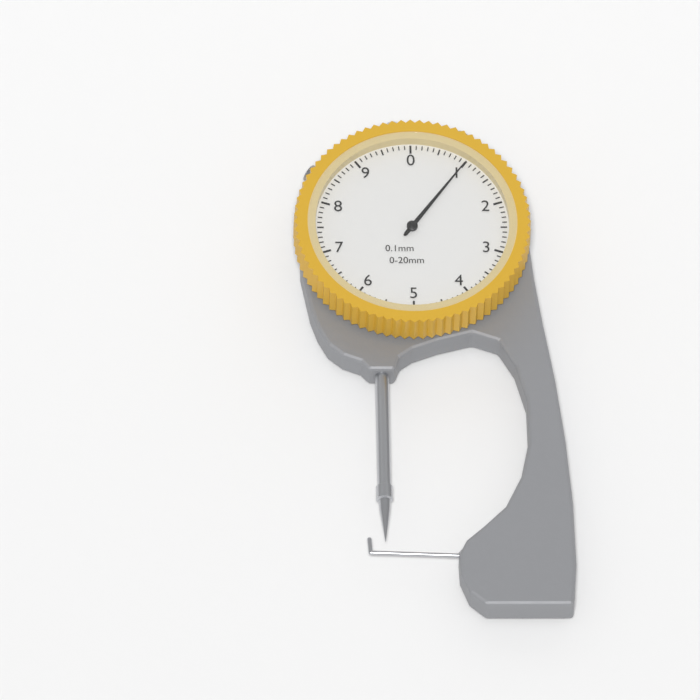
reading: 1.0 mm
